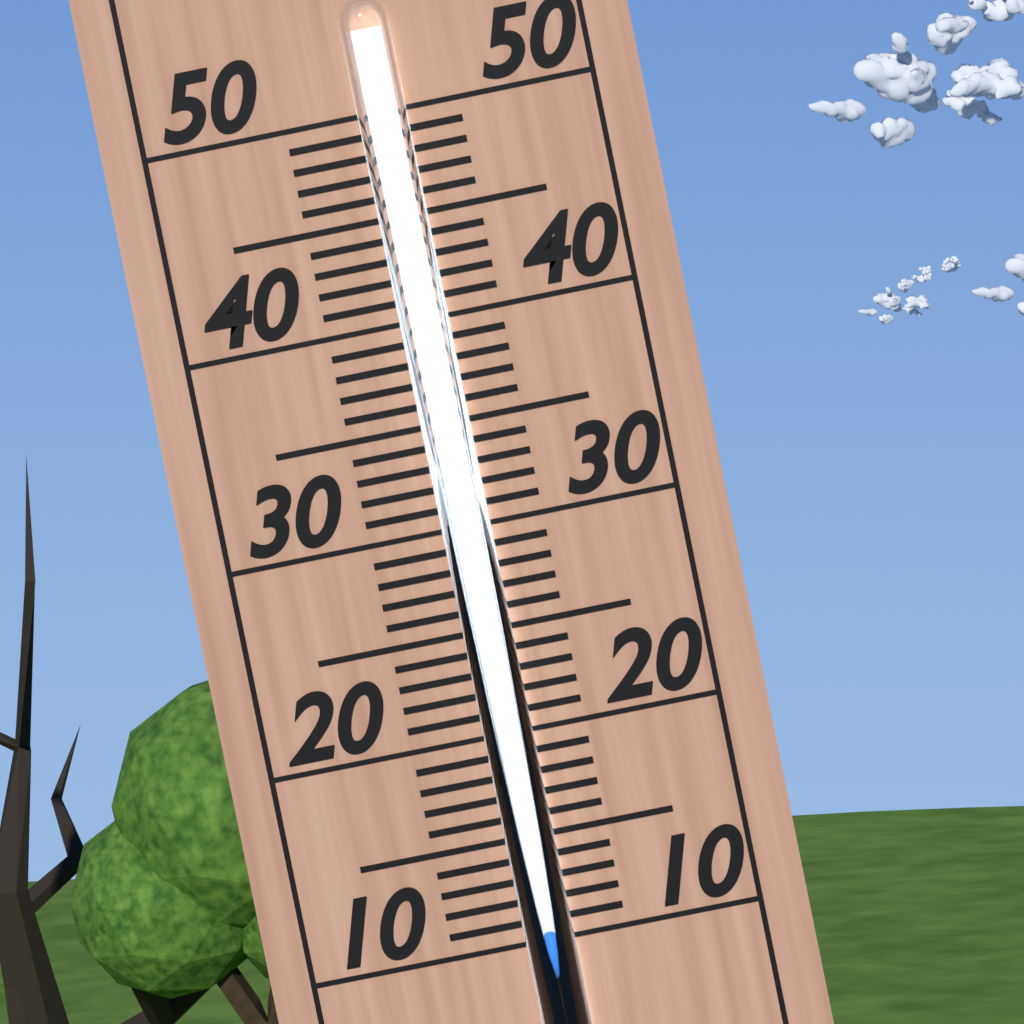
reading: 11 (no unit)
